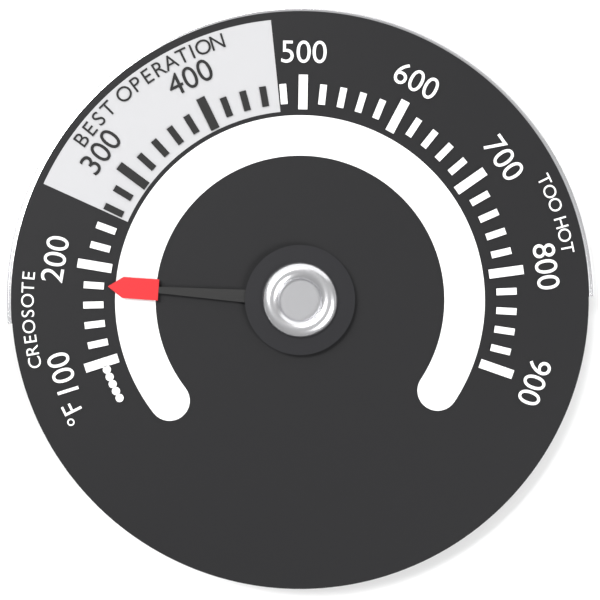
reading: 180 °F
